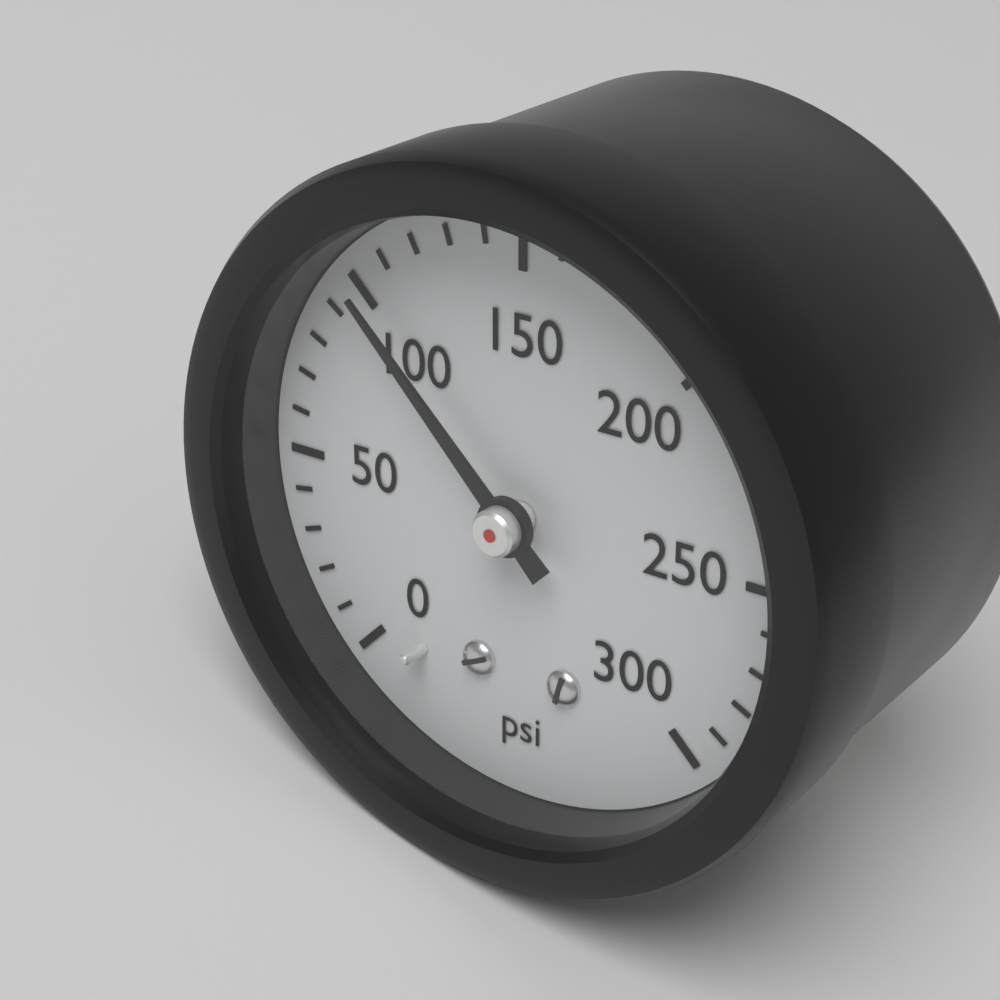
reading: 100 psi
